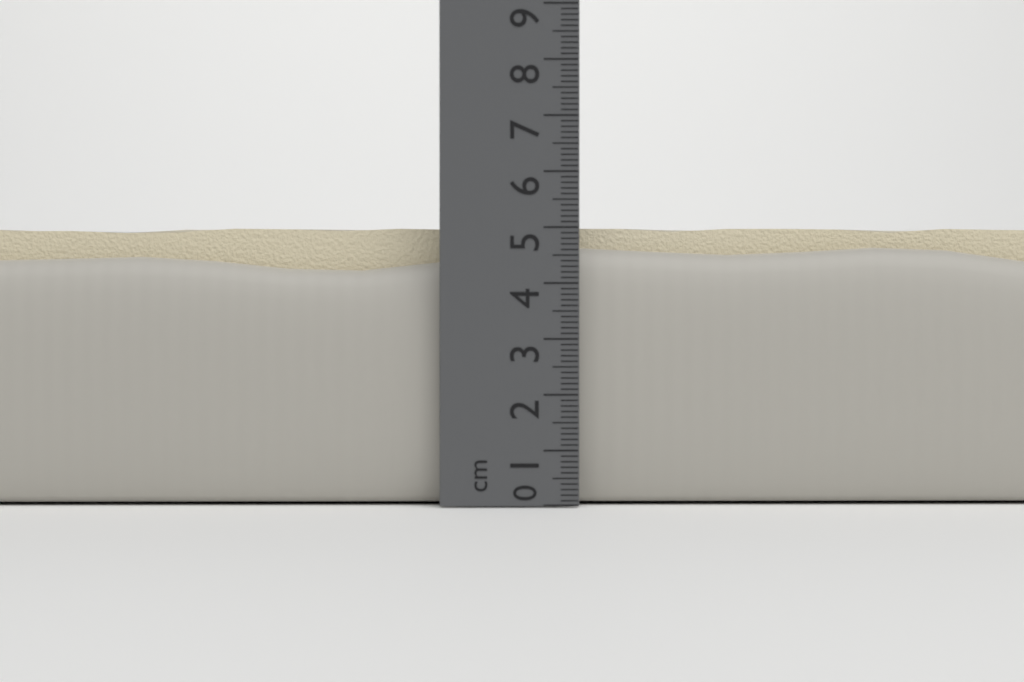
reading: 5.2 cm
